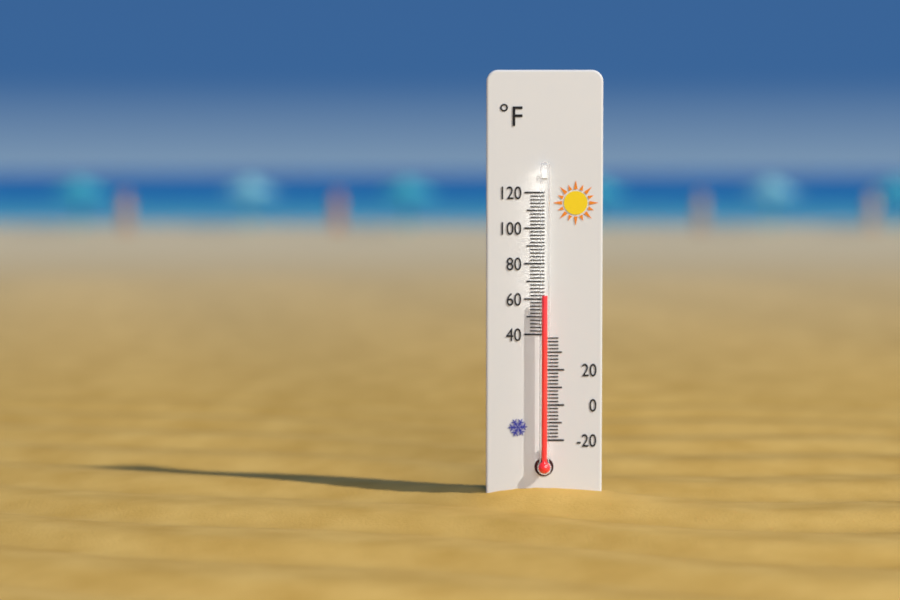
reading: 62 °F
